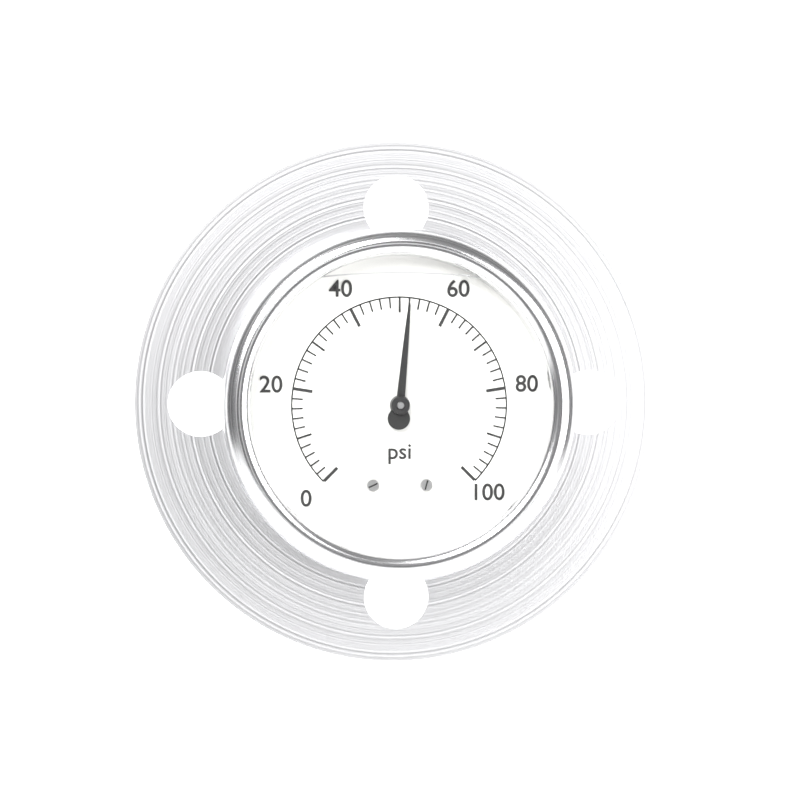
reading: 52 psi
